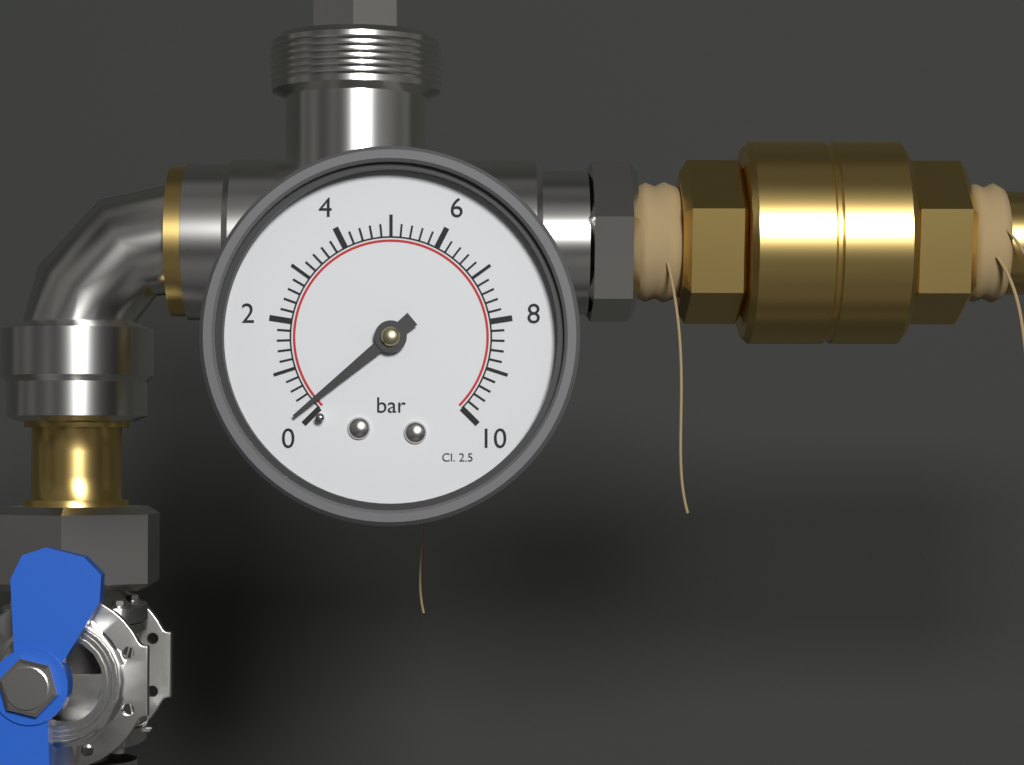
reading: 0.2 bar
